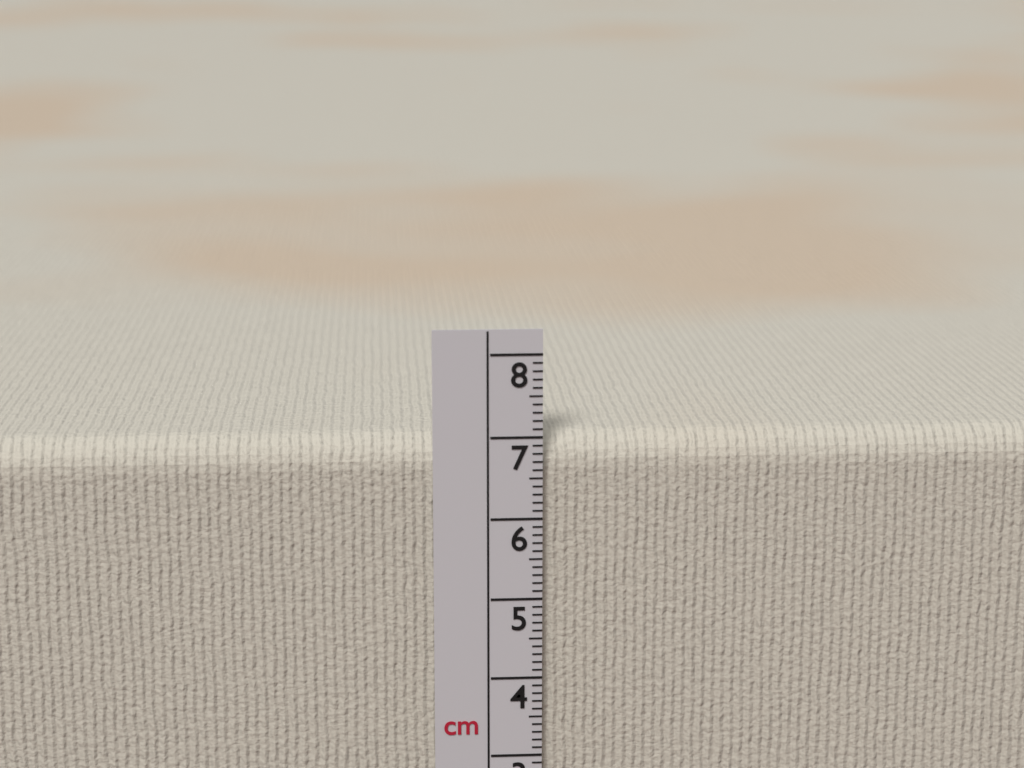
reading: 7.0 cm
